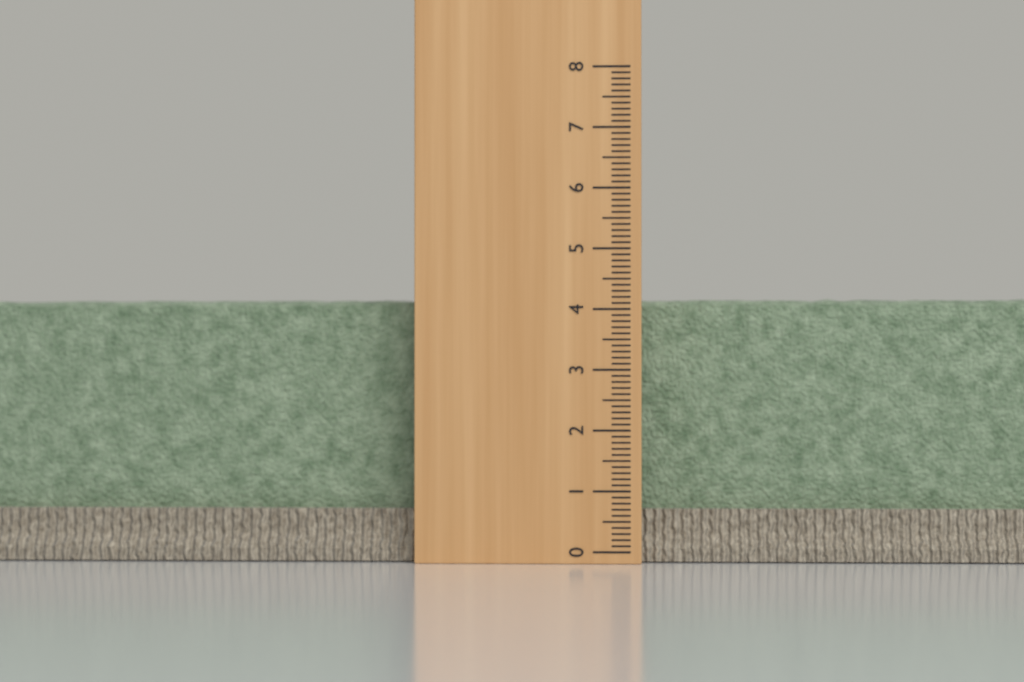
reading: 4.2 (no unit)
